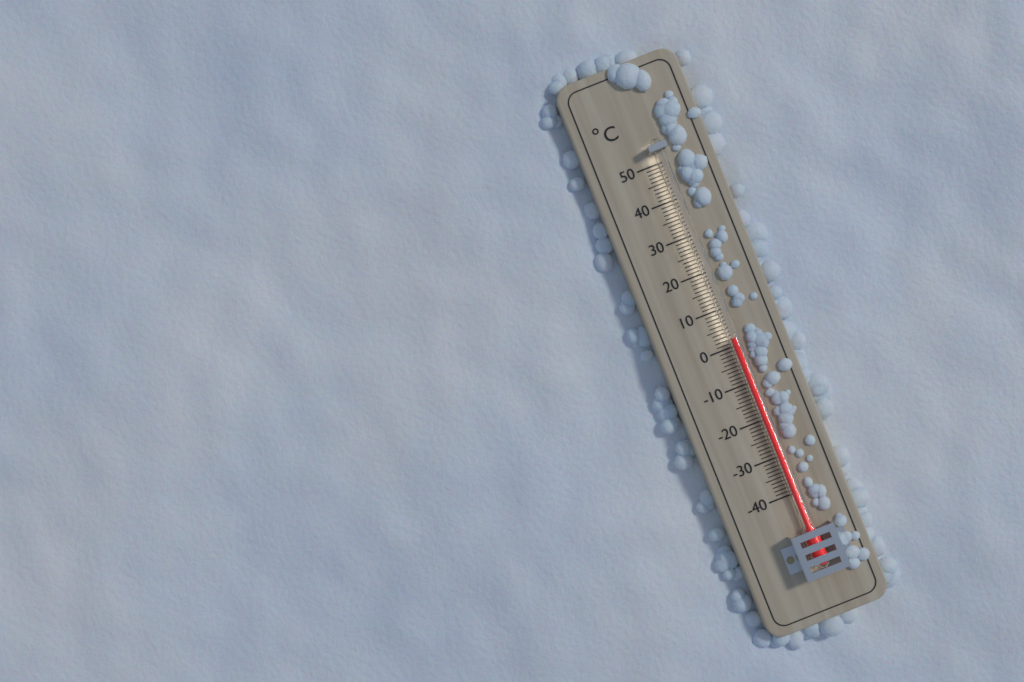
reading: 2 °C
